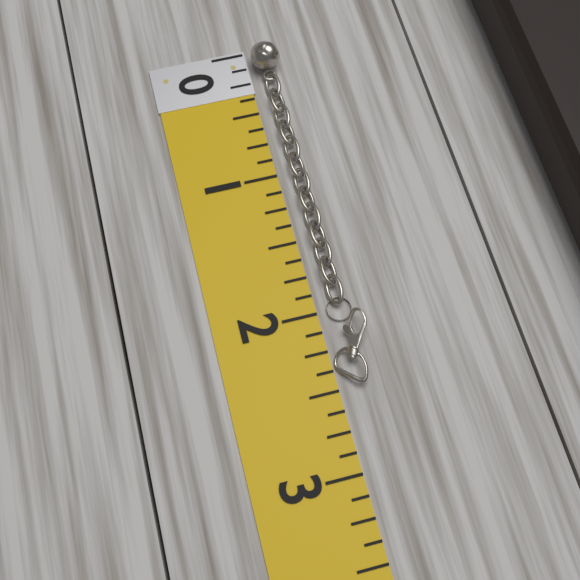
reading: 2.500 (no unit)
